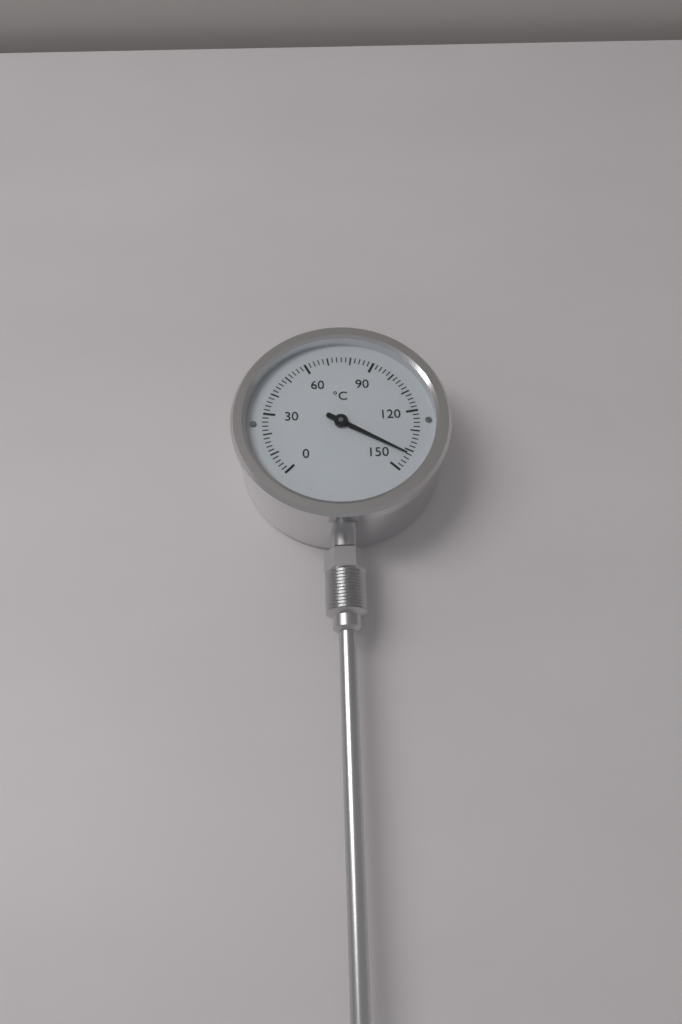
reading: 142 °C
